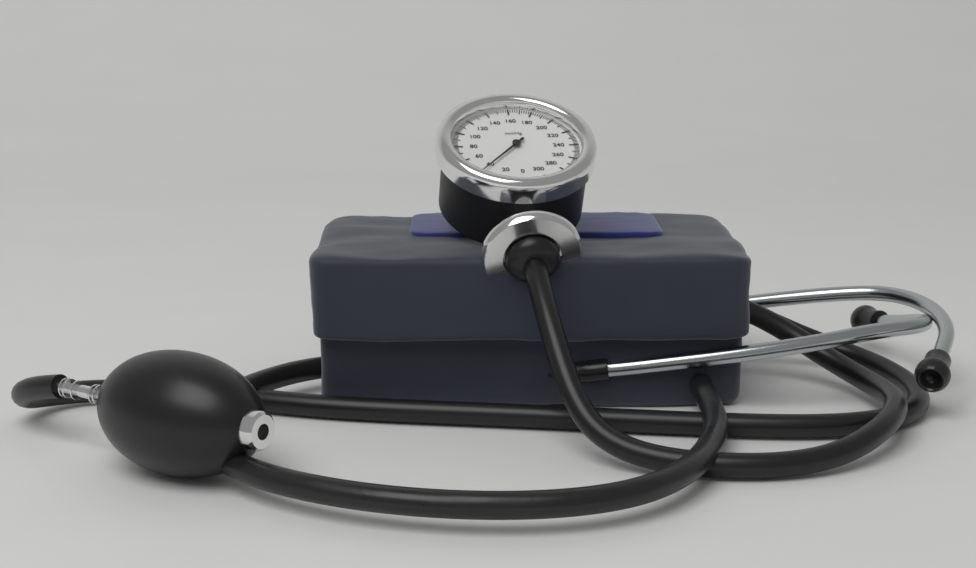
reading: 38 mmHg
